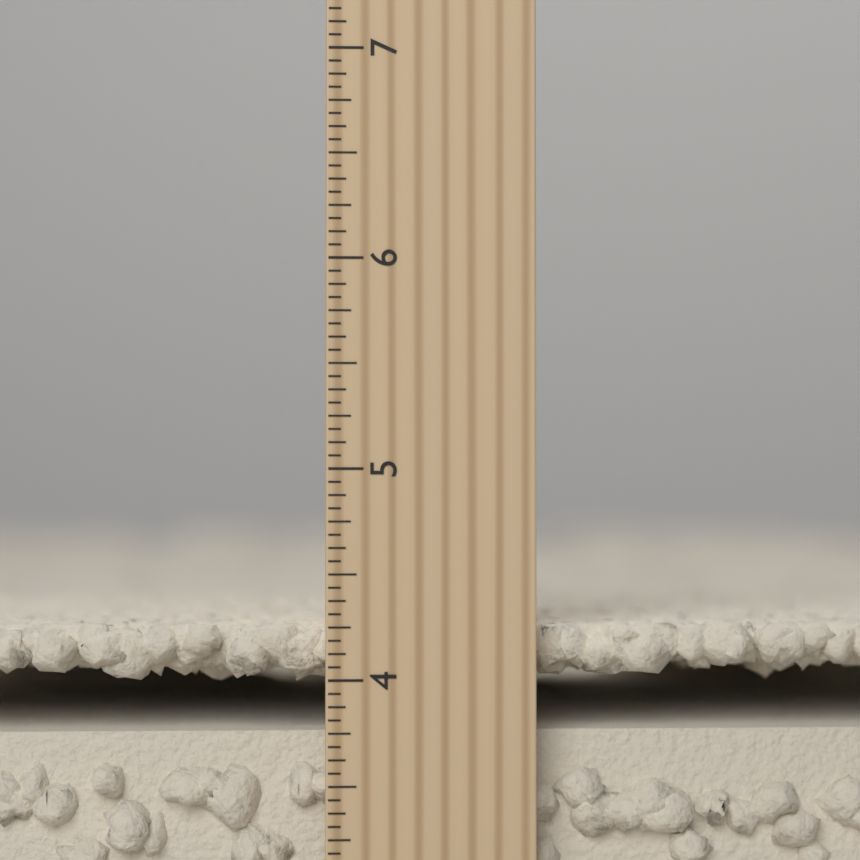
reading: 4.2500 inch
